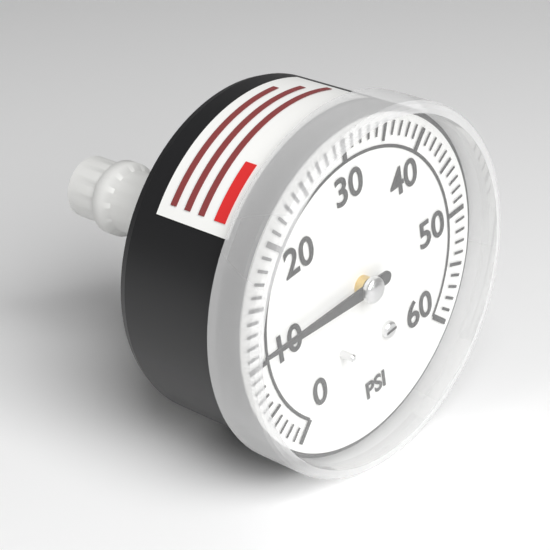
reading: 11 psi
